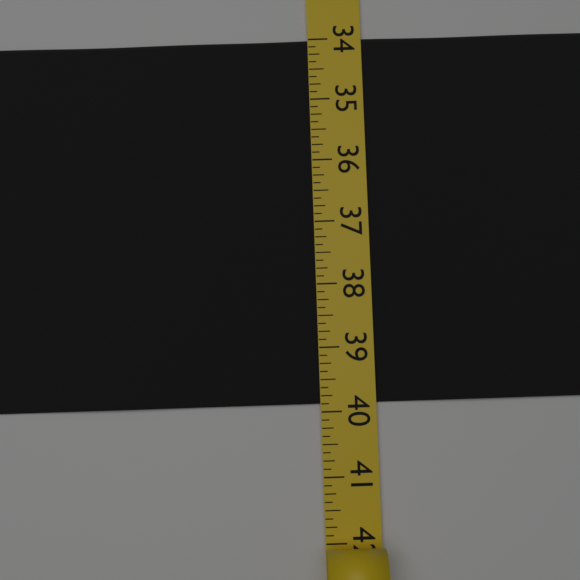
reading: 39.875 (no unit)
